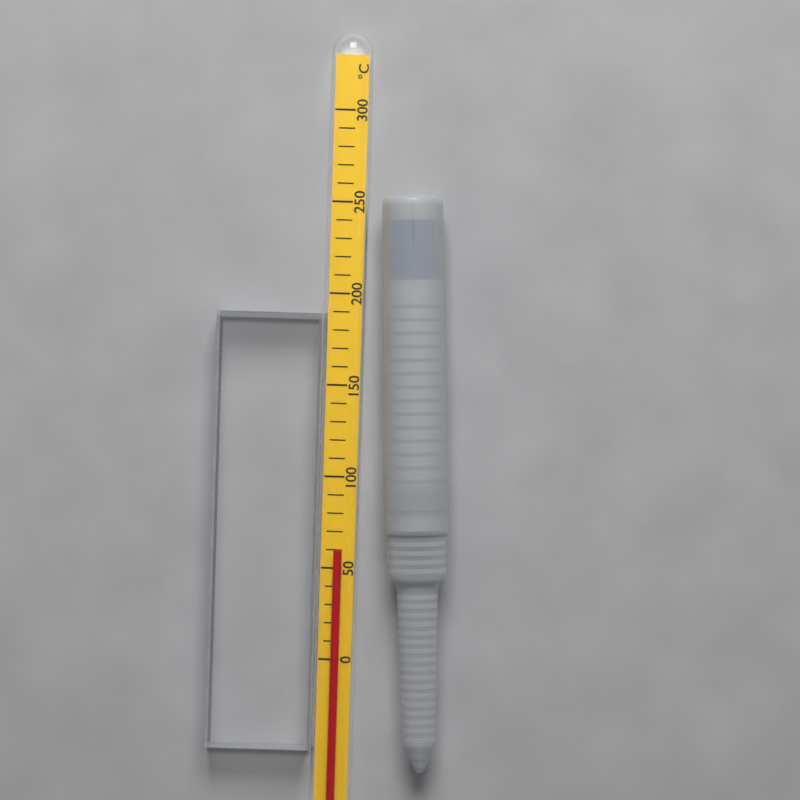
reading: 60 °C
